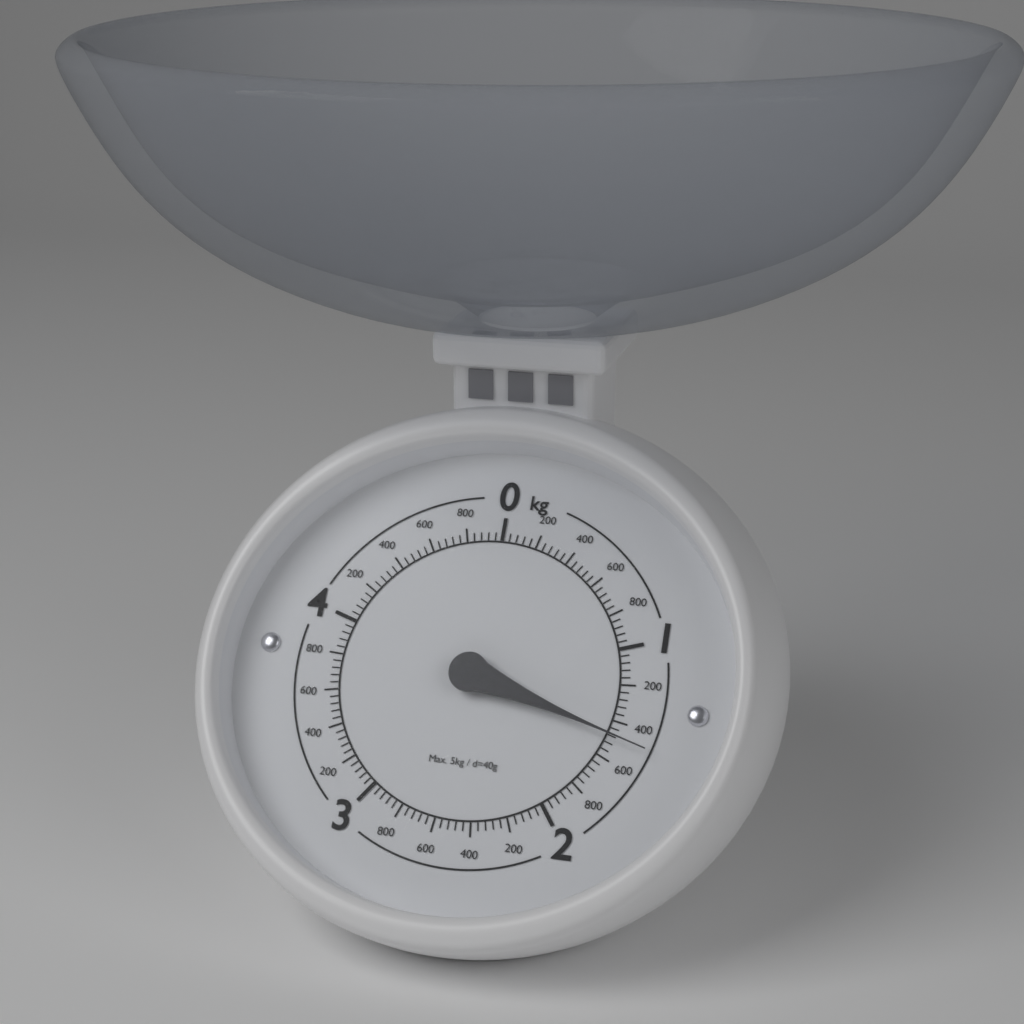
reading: 1.48 kg
